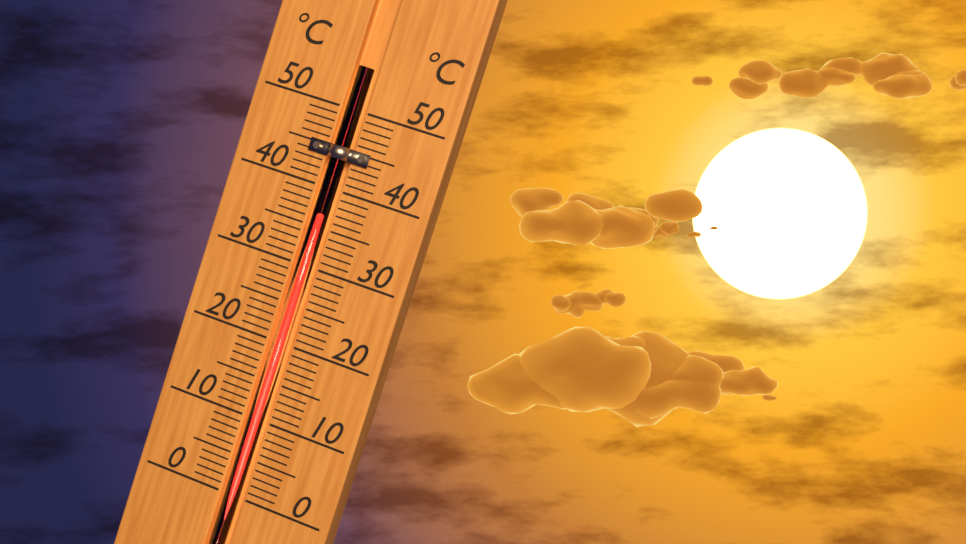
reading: 36 °C
